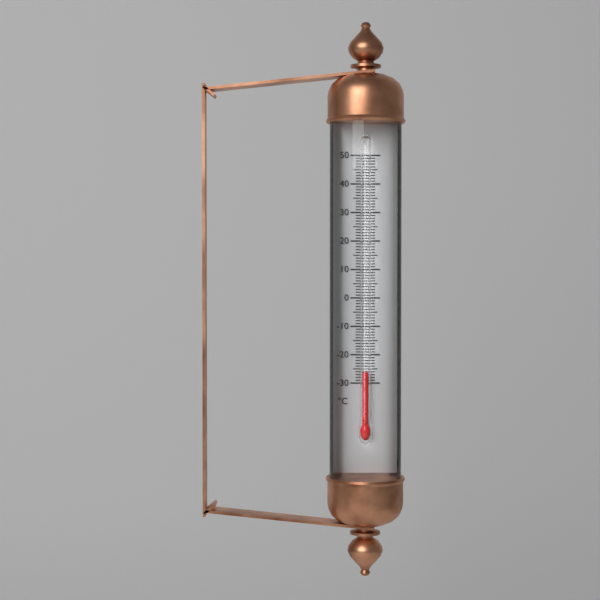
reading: -26 °C
